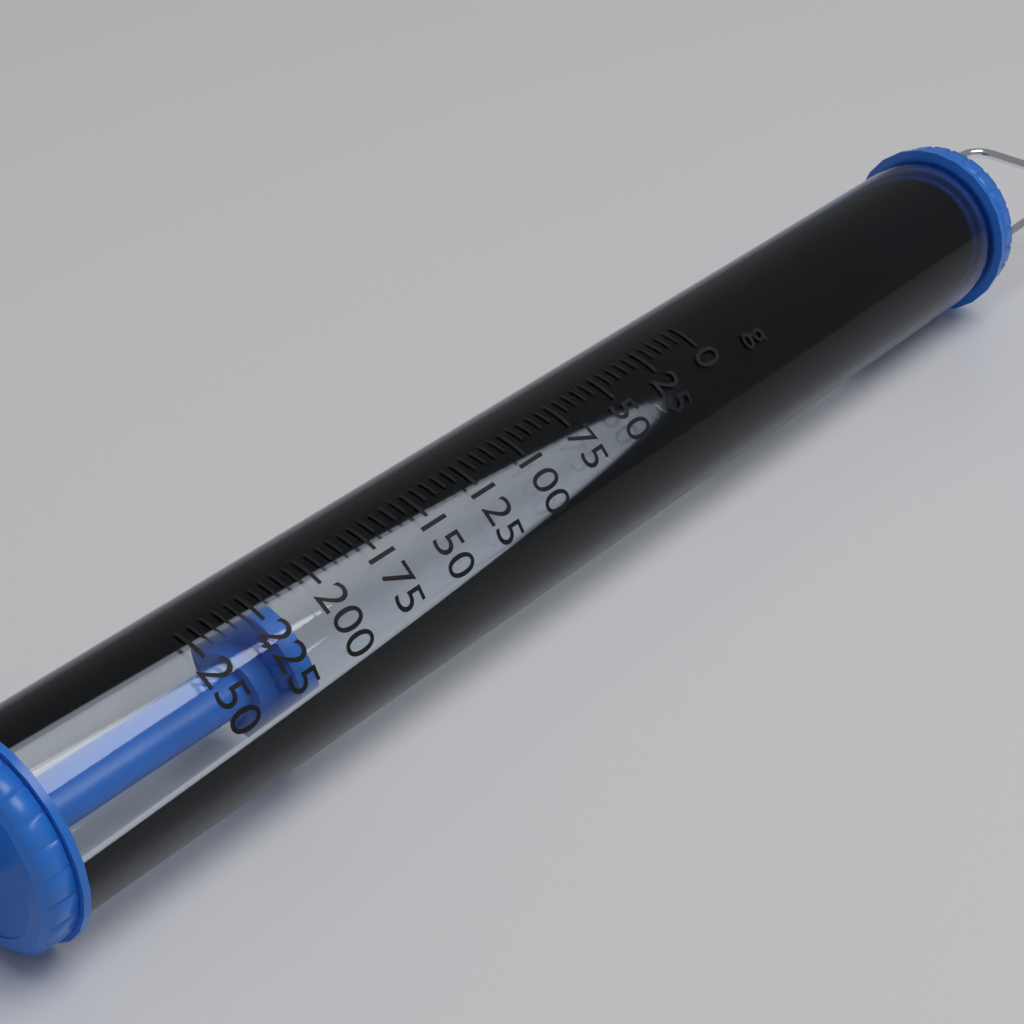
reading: 215 g
